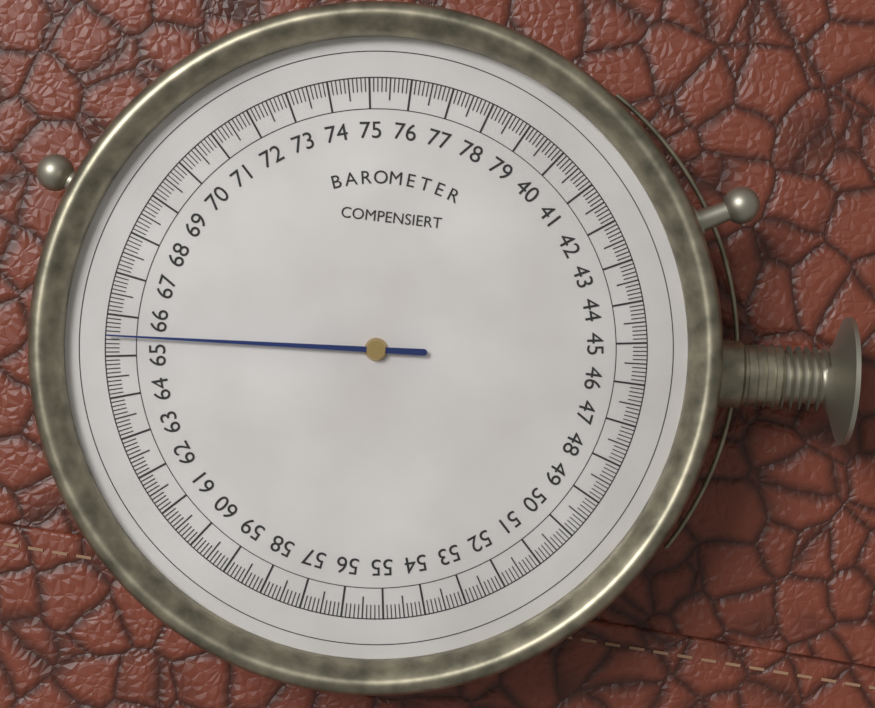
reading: 65.5 (no unit)
